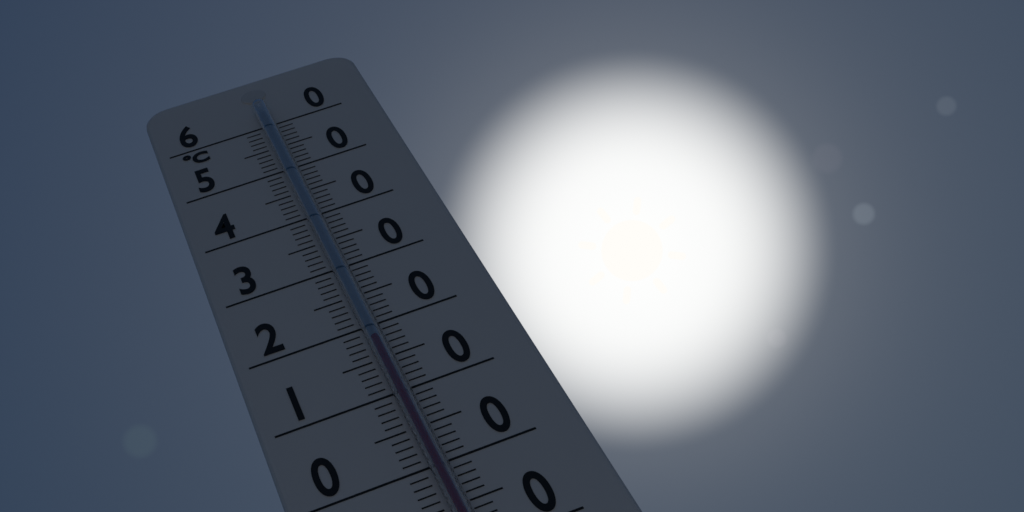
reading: 17 °C
